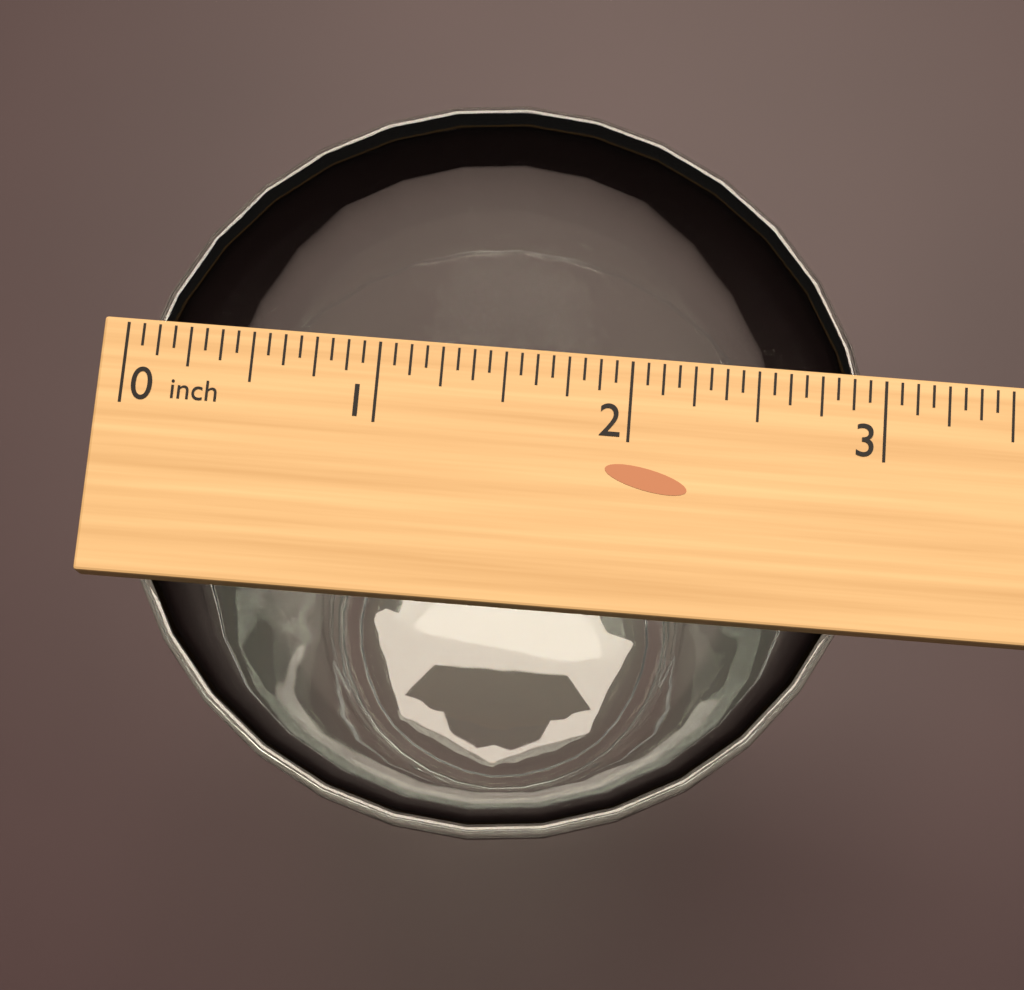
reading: 3.0000 inch
